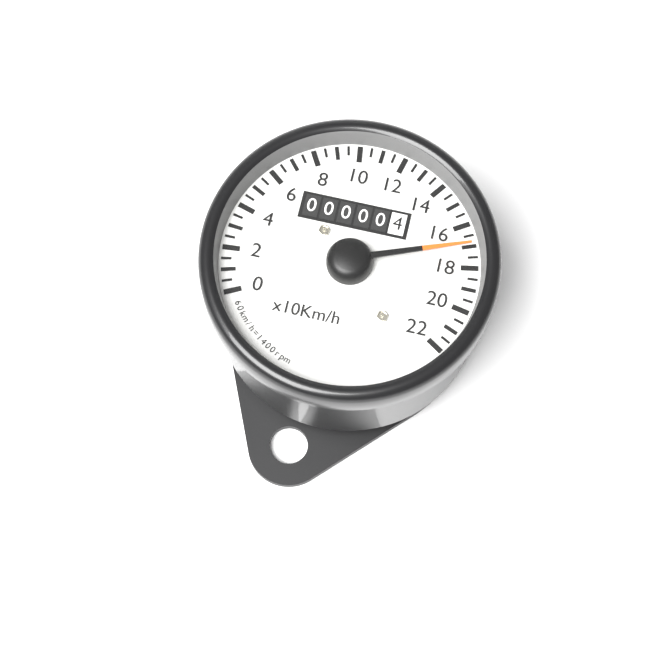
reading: 17.0 x10 km/h
